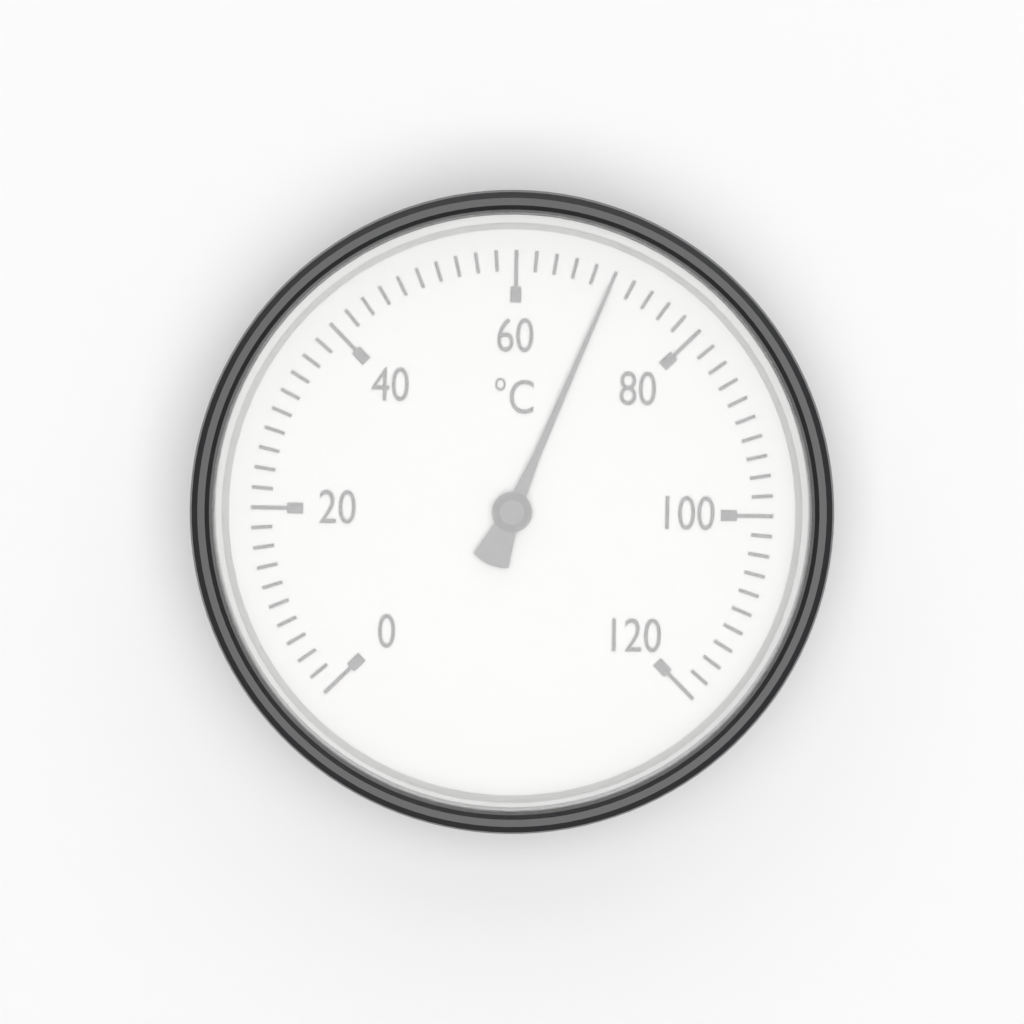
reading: 70 °C
